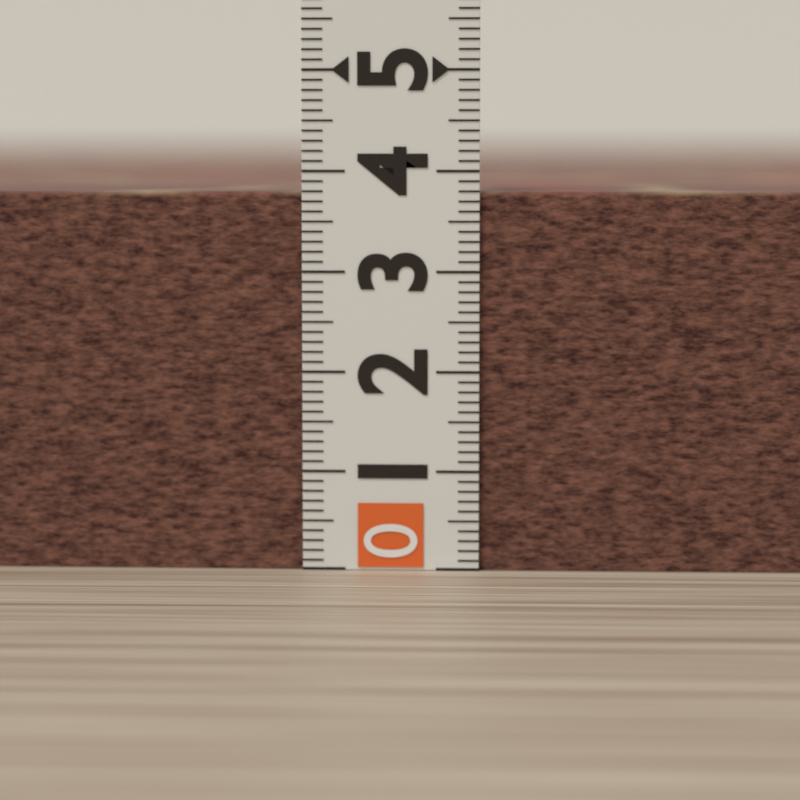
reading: 3.8 (no unit)
